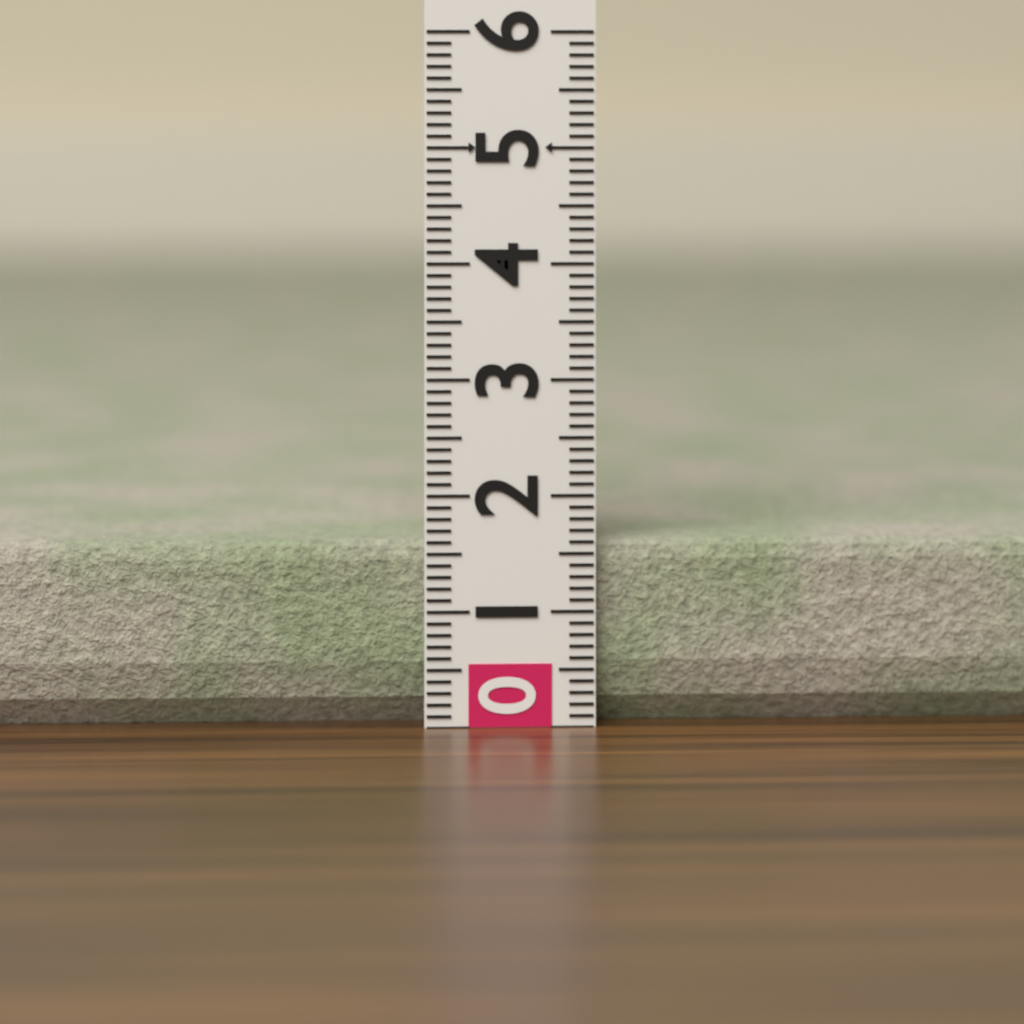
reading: 1.6 (no unit)
